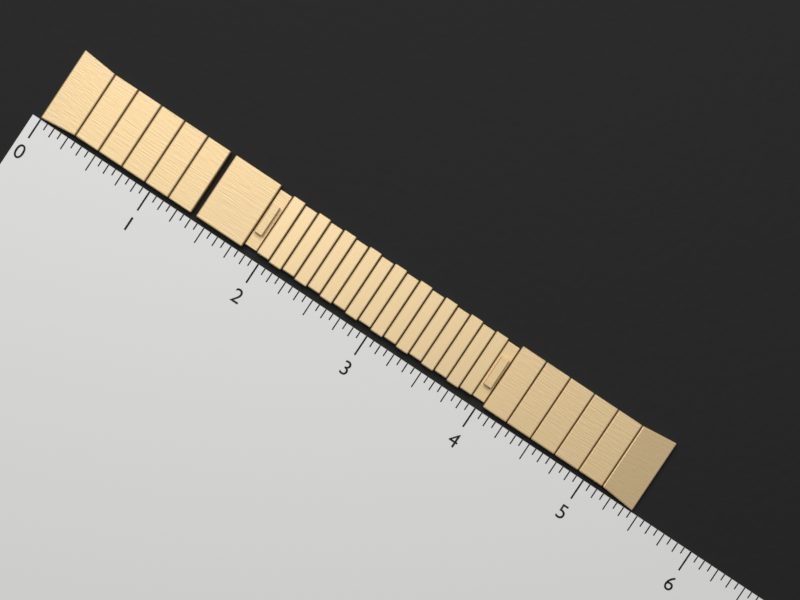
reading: 5.4375 (no unit)
